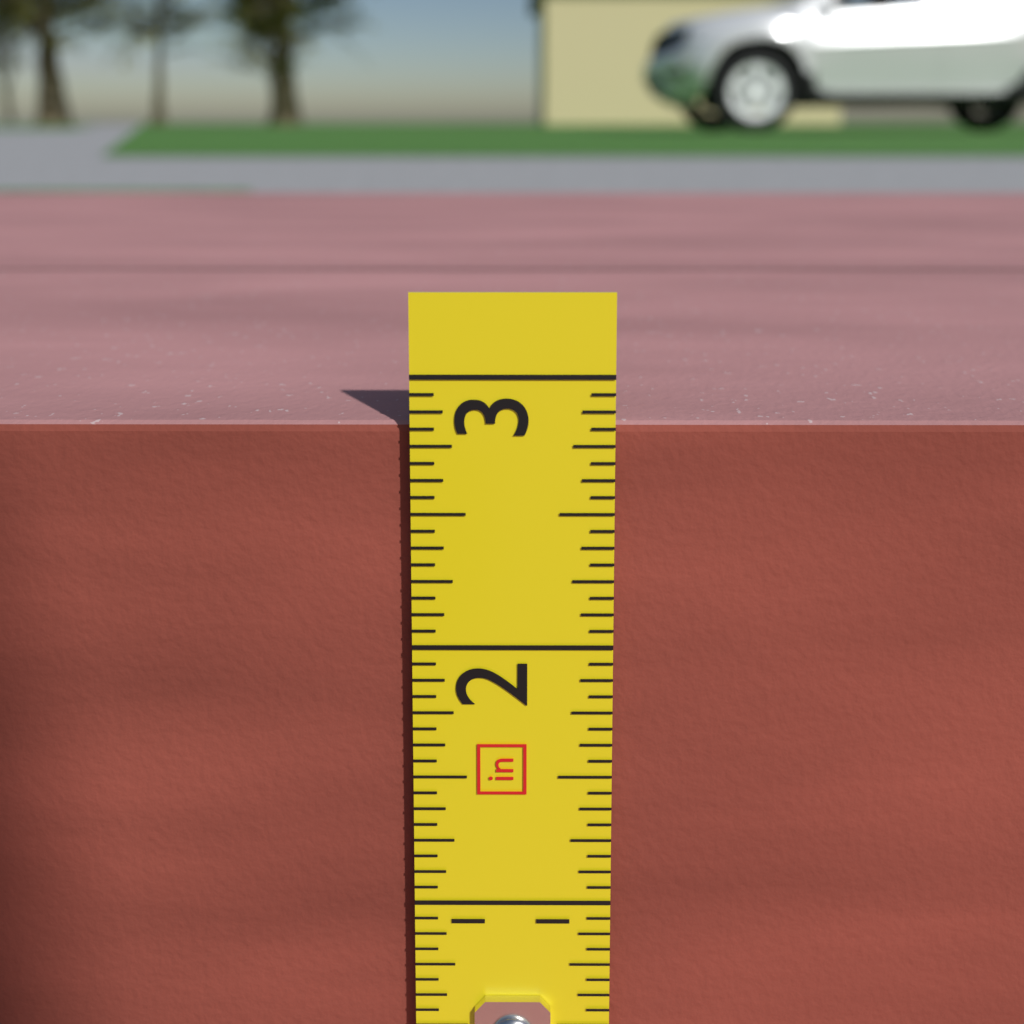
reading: 2.8125 in
